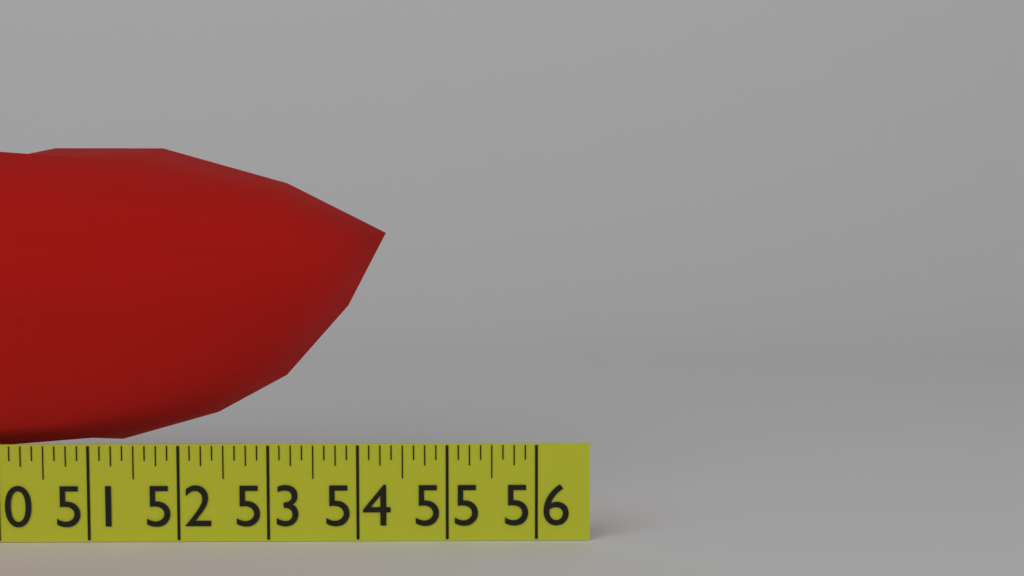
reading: 54.250 in
